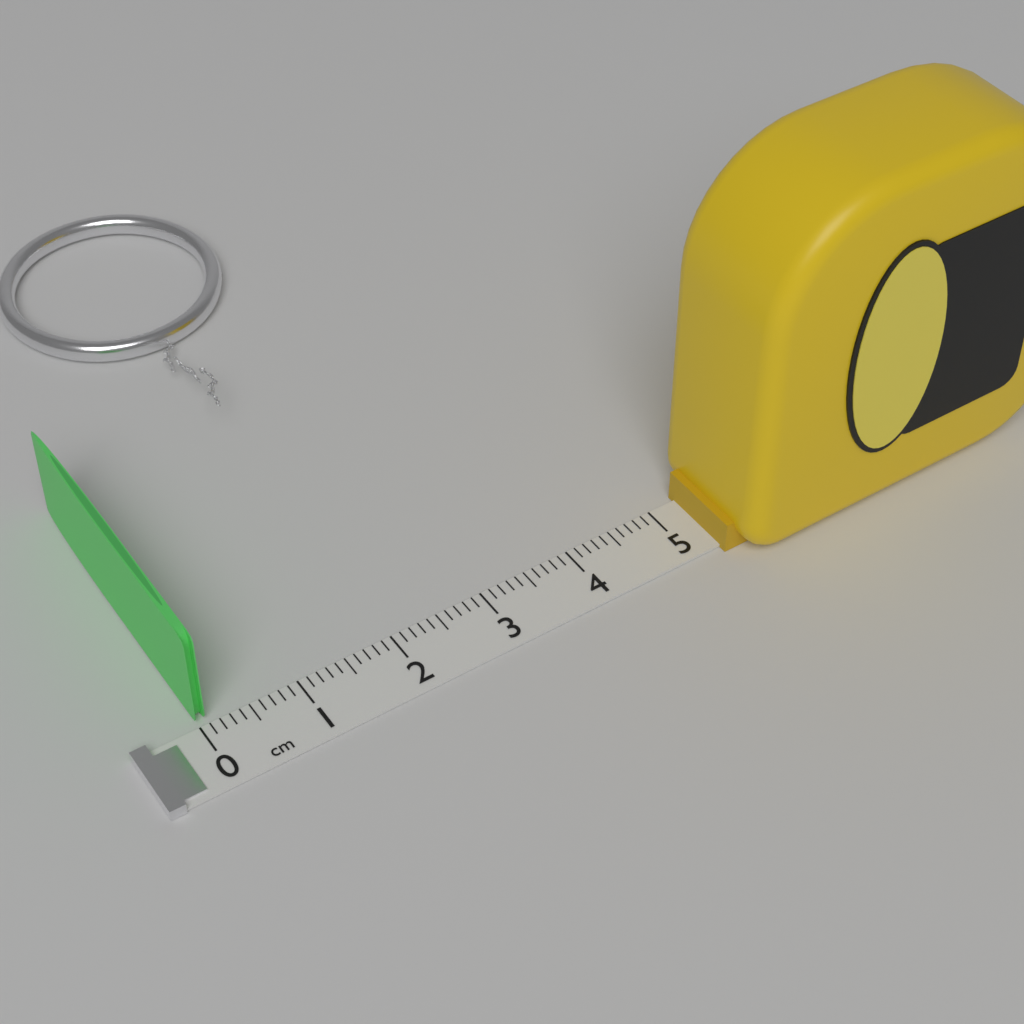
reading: 0.1 cm
